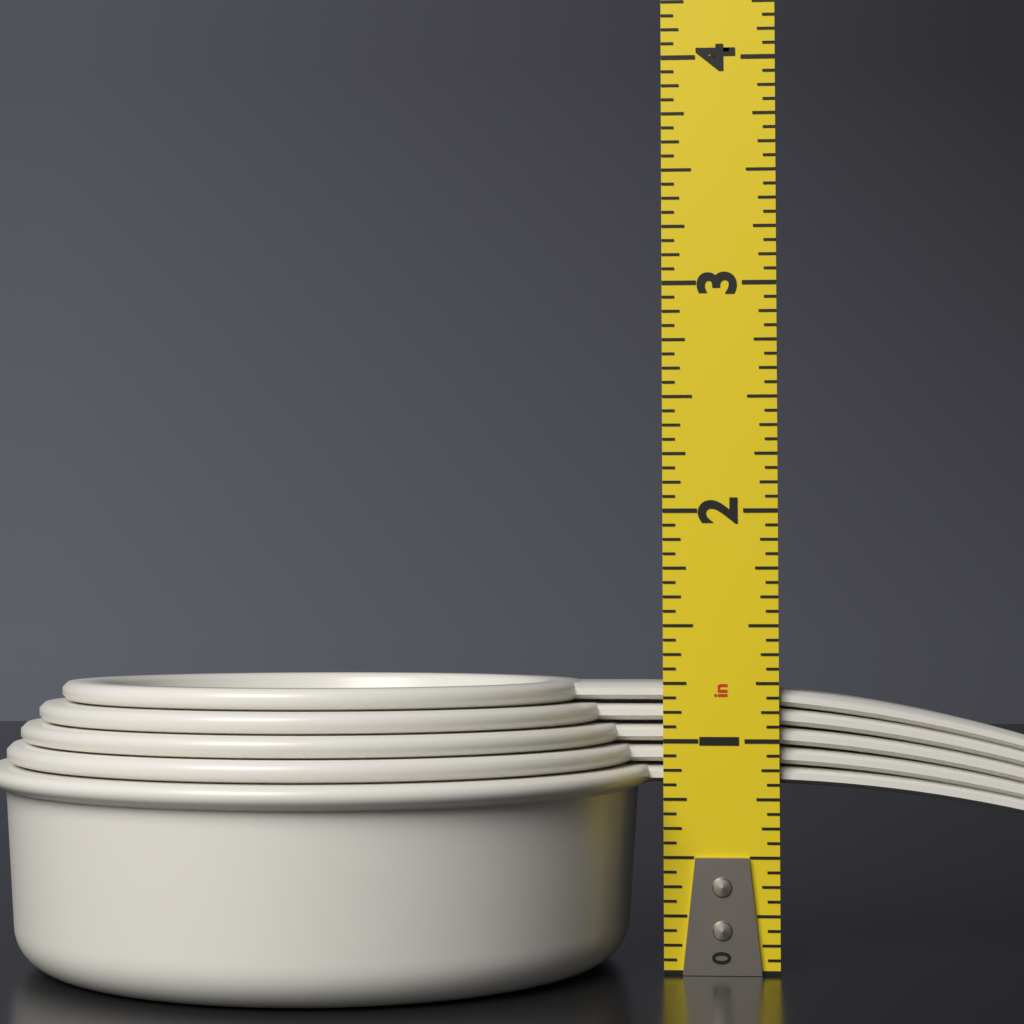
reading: 1.2500 in
